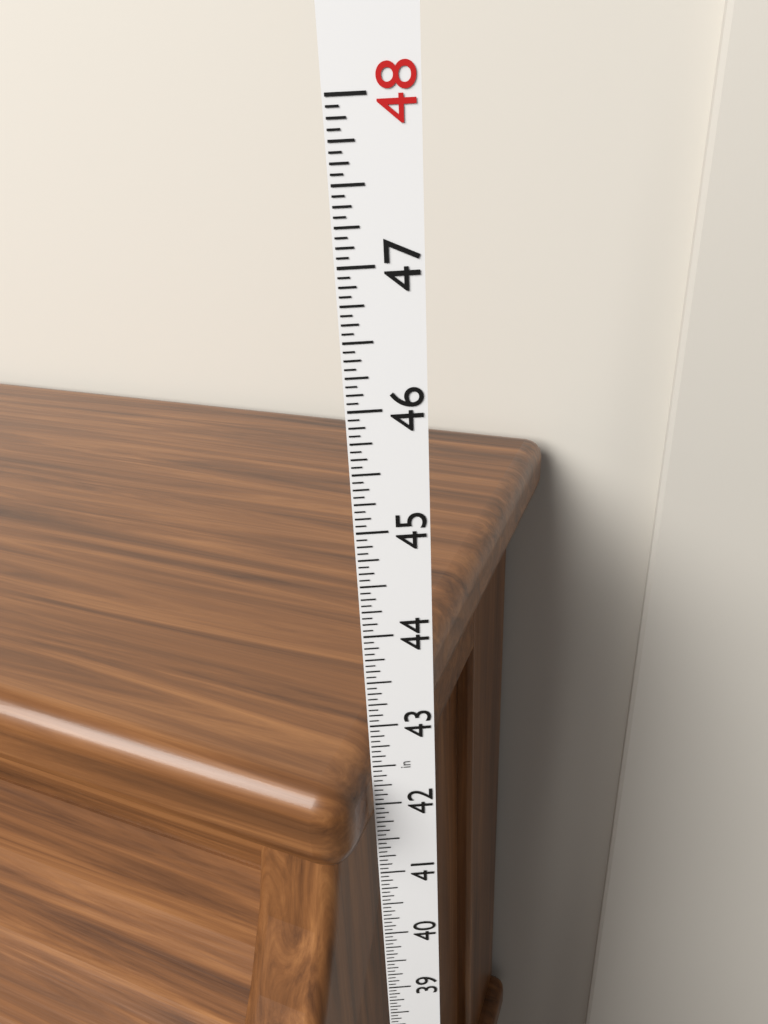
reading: 42.5625 in
